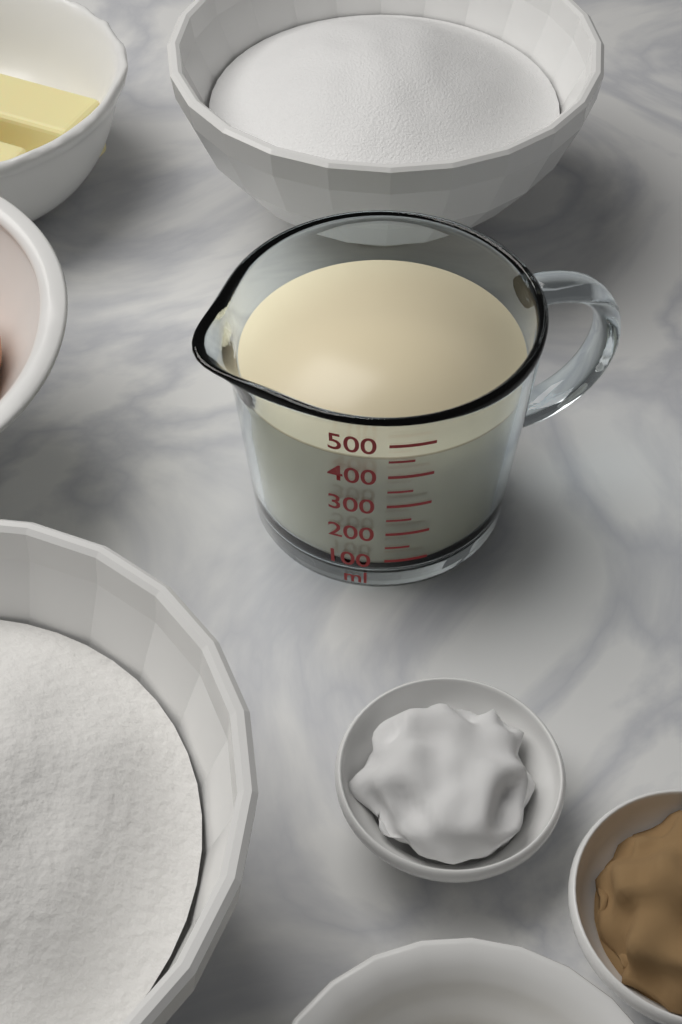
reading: 450 ml
